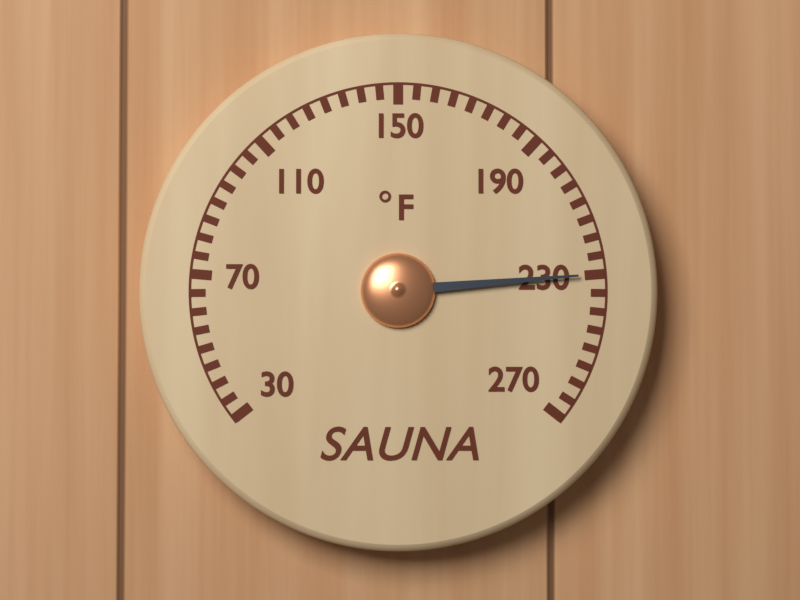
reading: 230 °F
